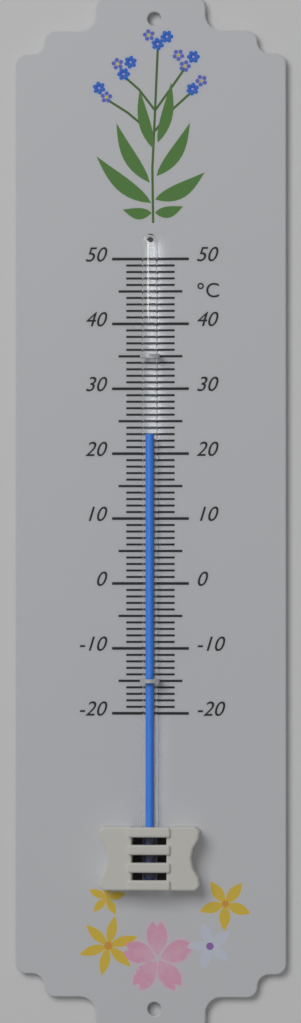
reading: 23 °C
